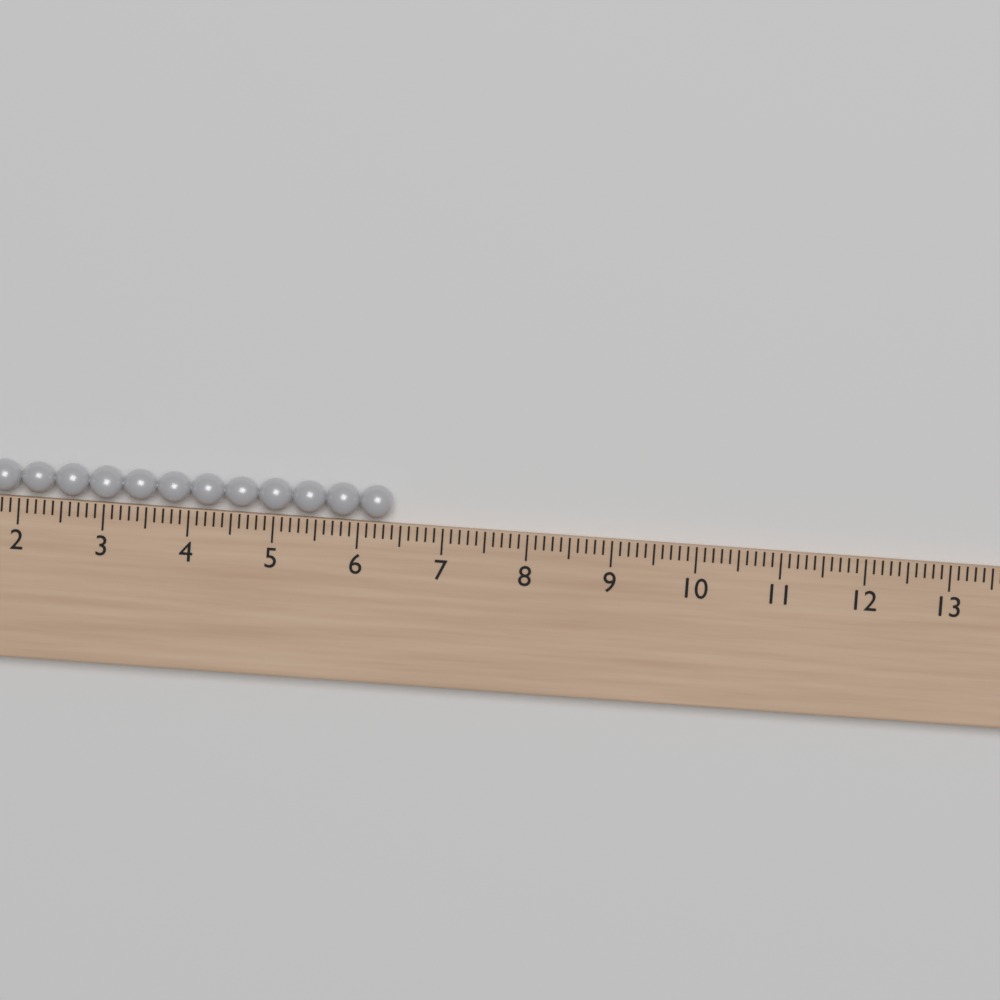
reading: 6.4 (no unit)
